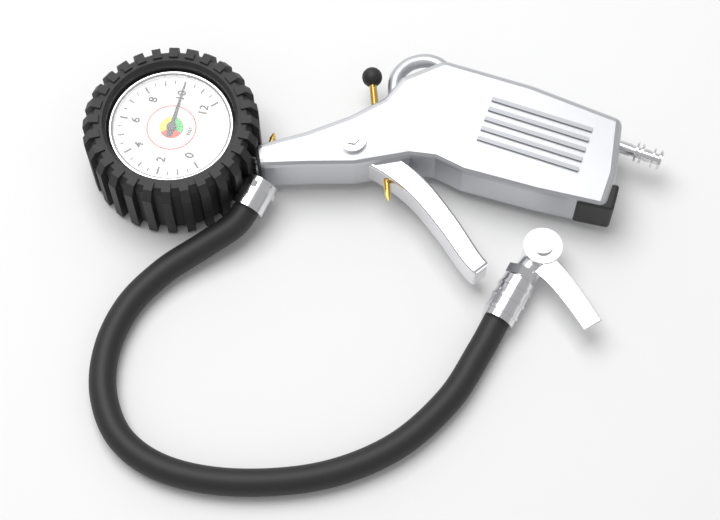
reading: 10.0 bar
